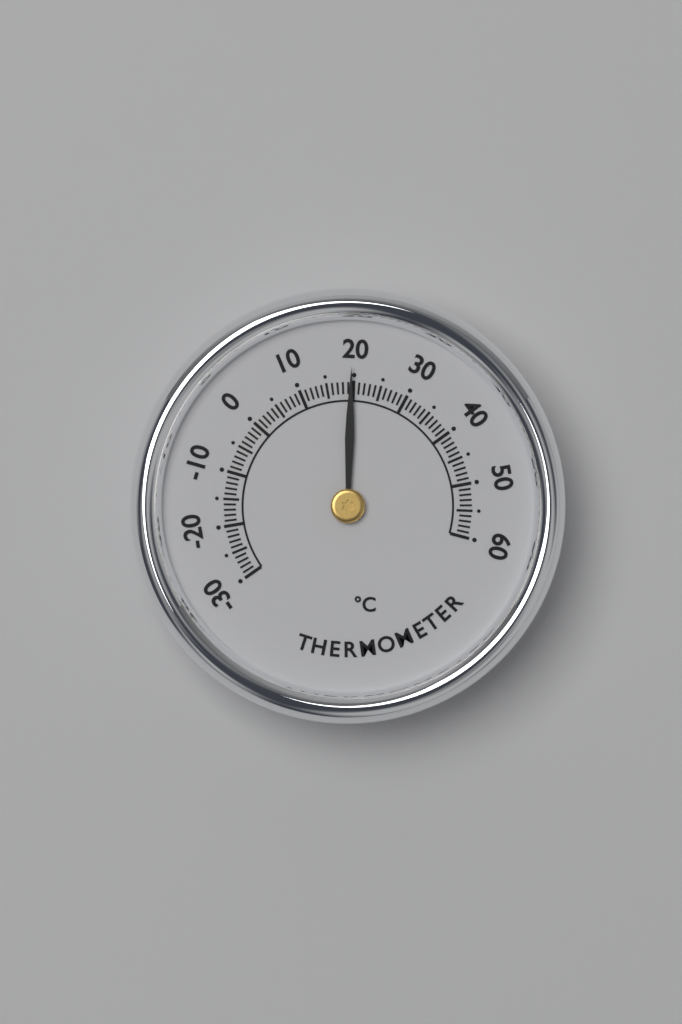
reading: 19.5 °C
